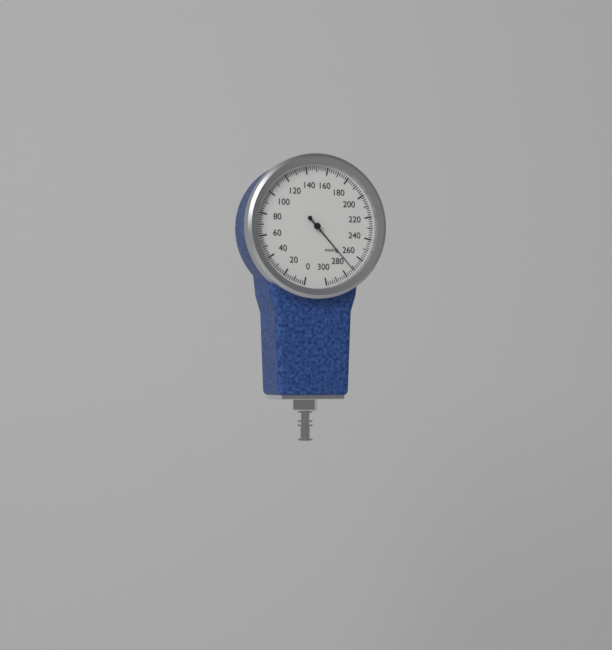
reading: 272 mmHg
